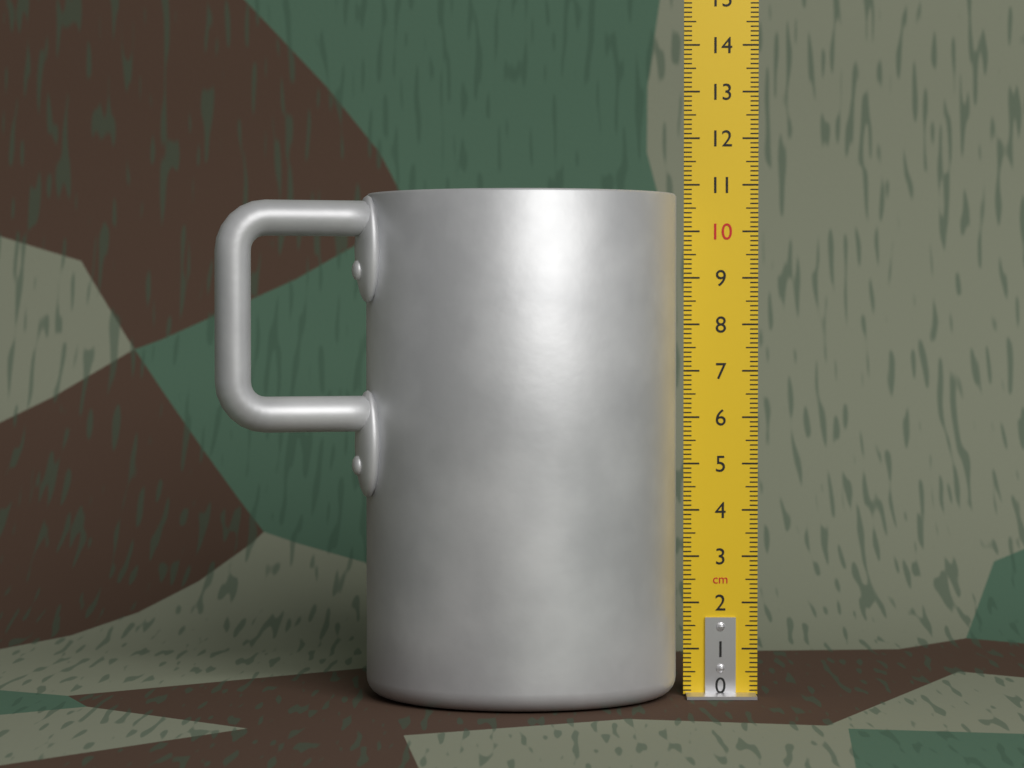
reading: 10.8 cm
